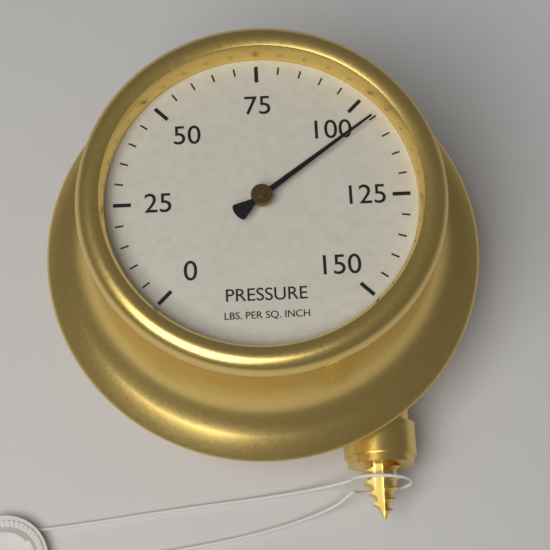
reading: 105 psi
